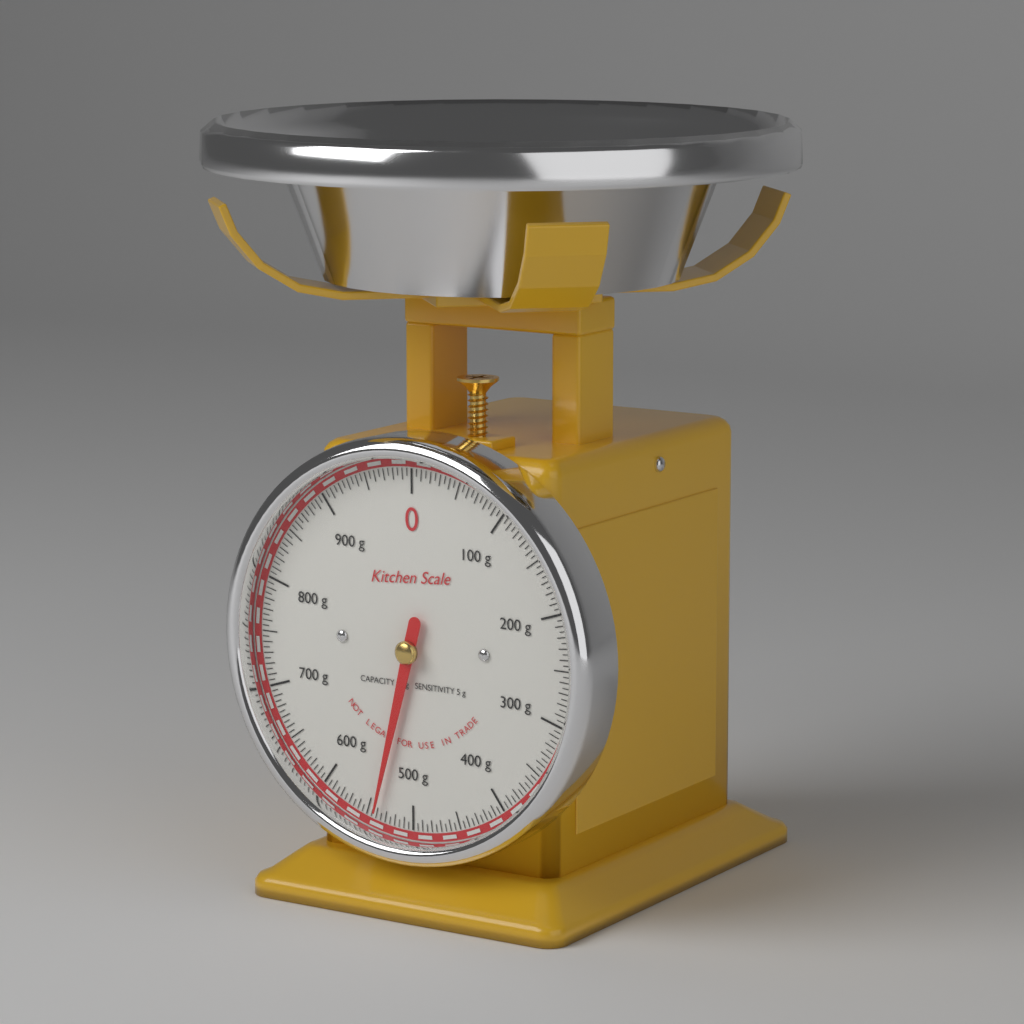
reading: 540 g
